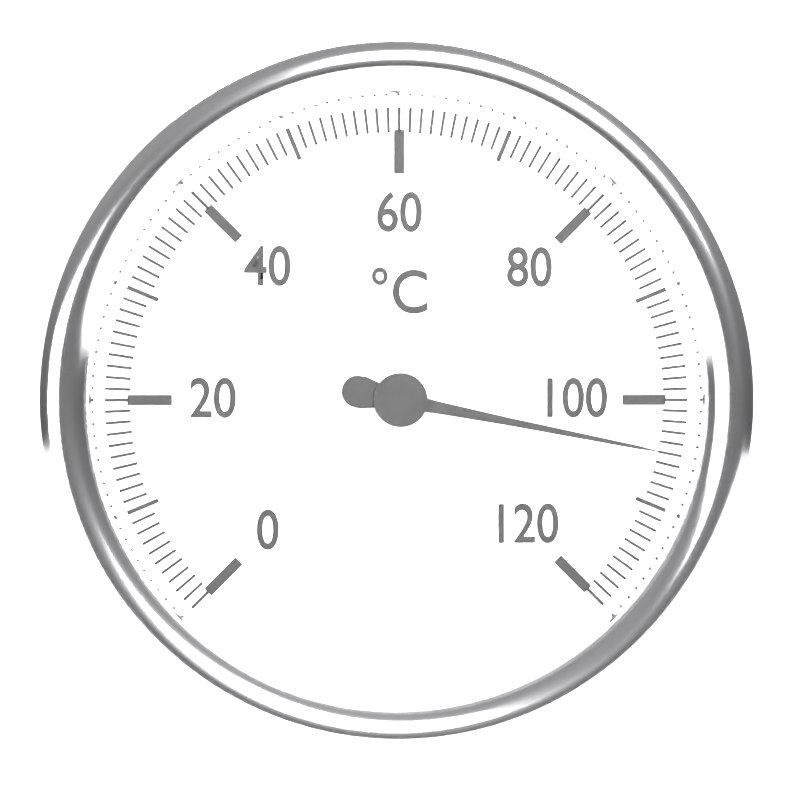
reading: 105 °C
